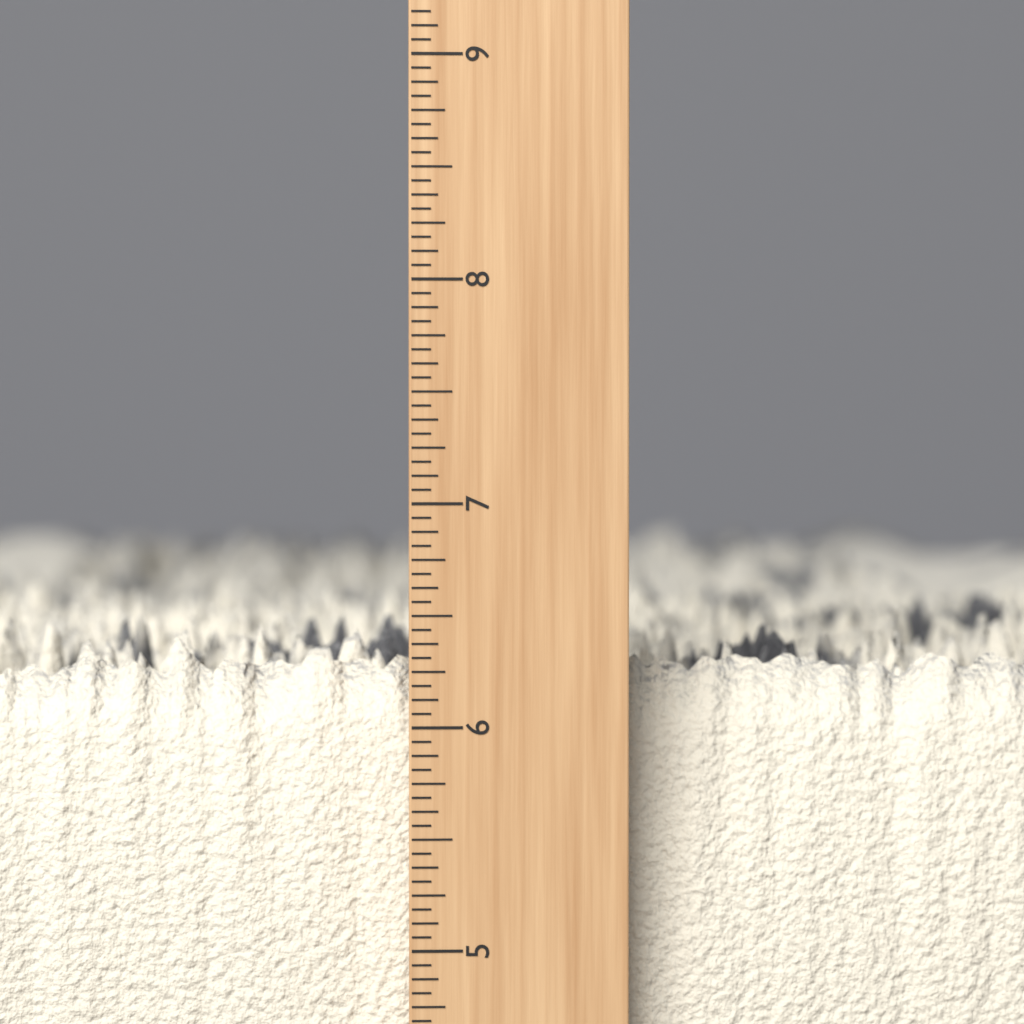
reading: 6.4375 inch
